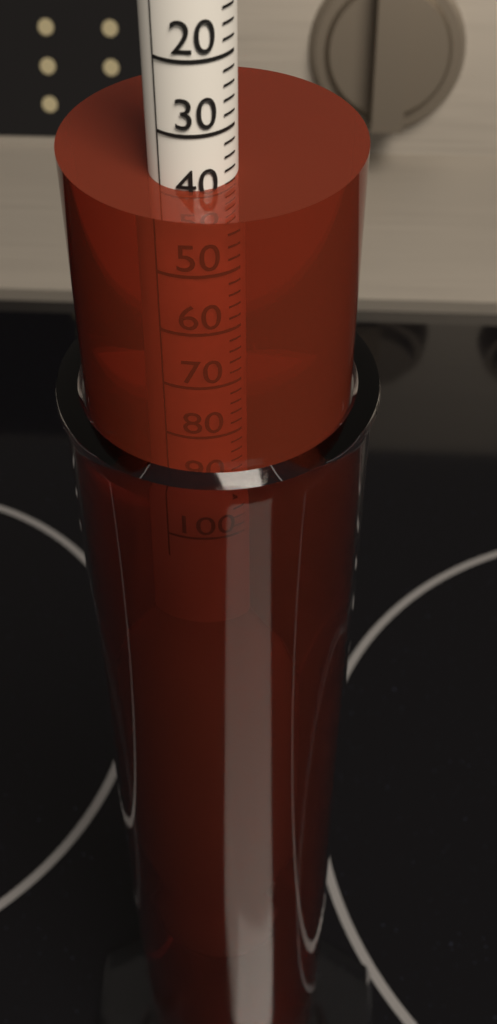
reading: 38 (no unit)
